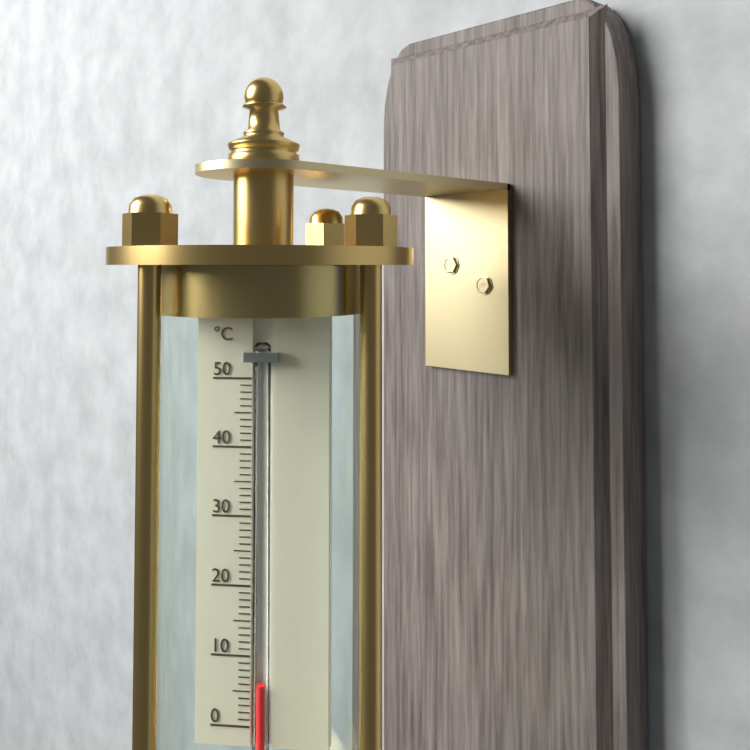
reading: 6 °C
